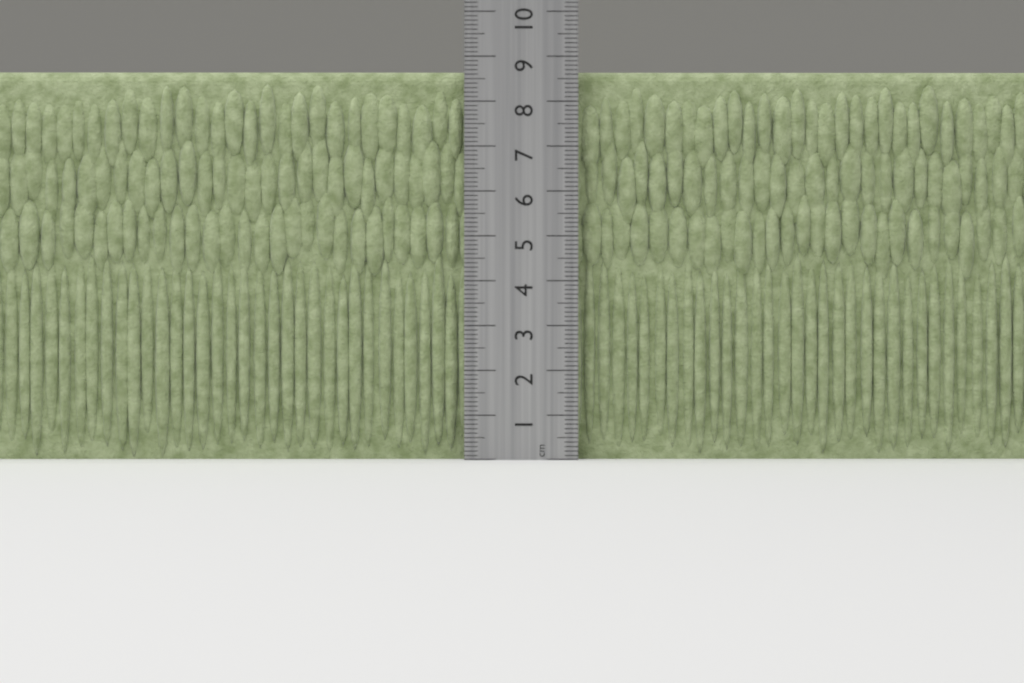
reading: 8.7 cm
